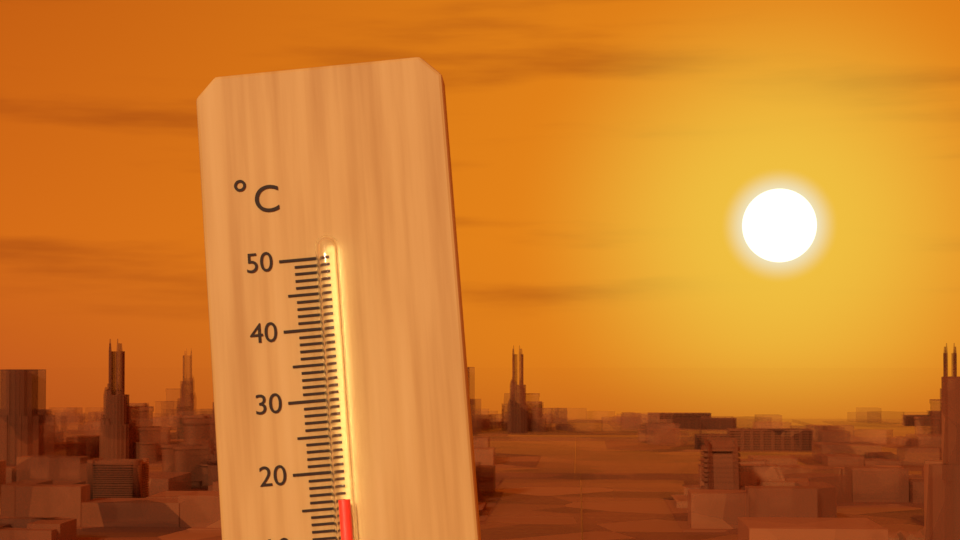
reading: 16 °C
